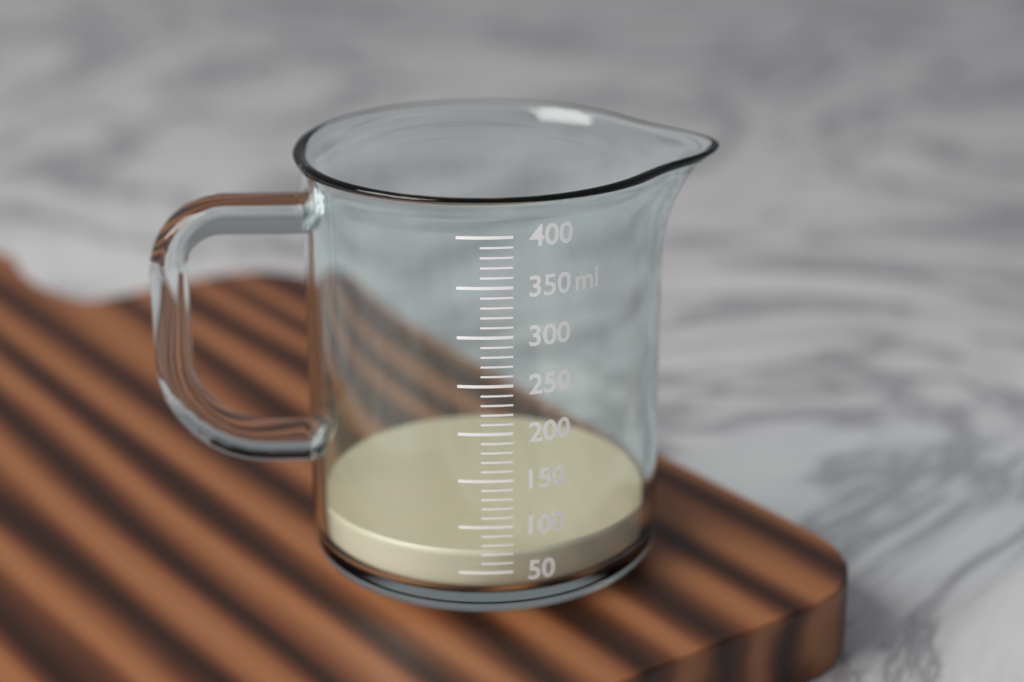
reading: 70 ml
